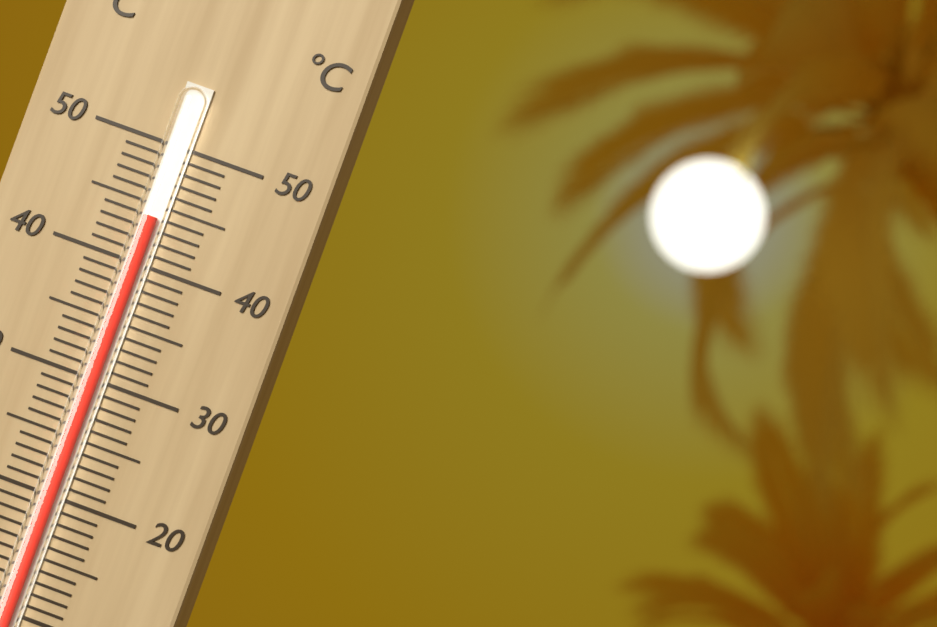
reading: 44 °C
